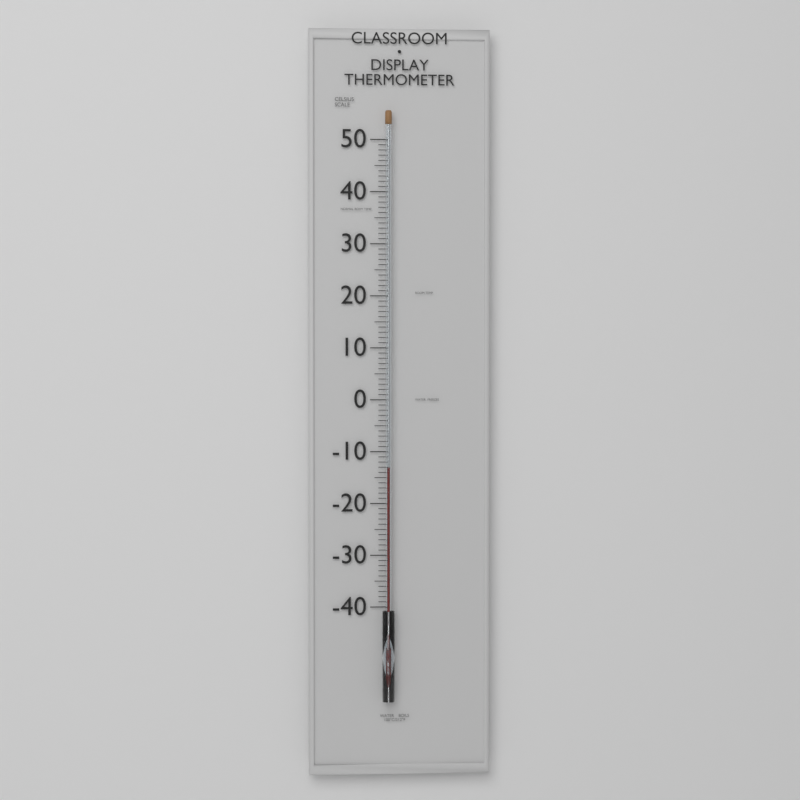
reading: -13 °C
